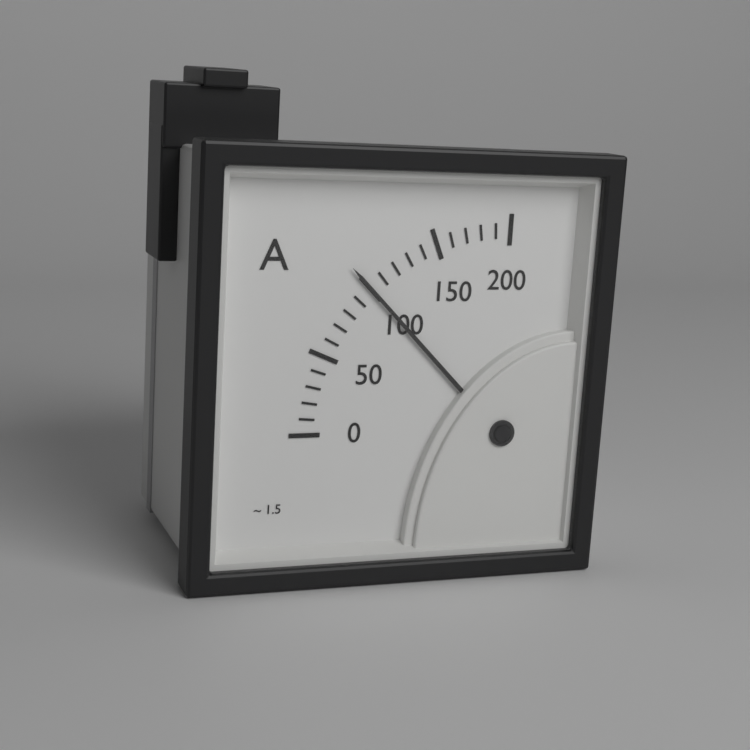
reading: 100 A
